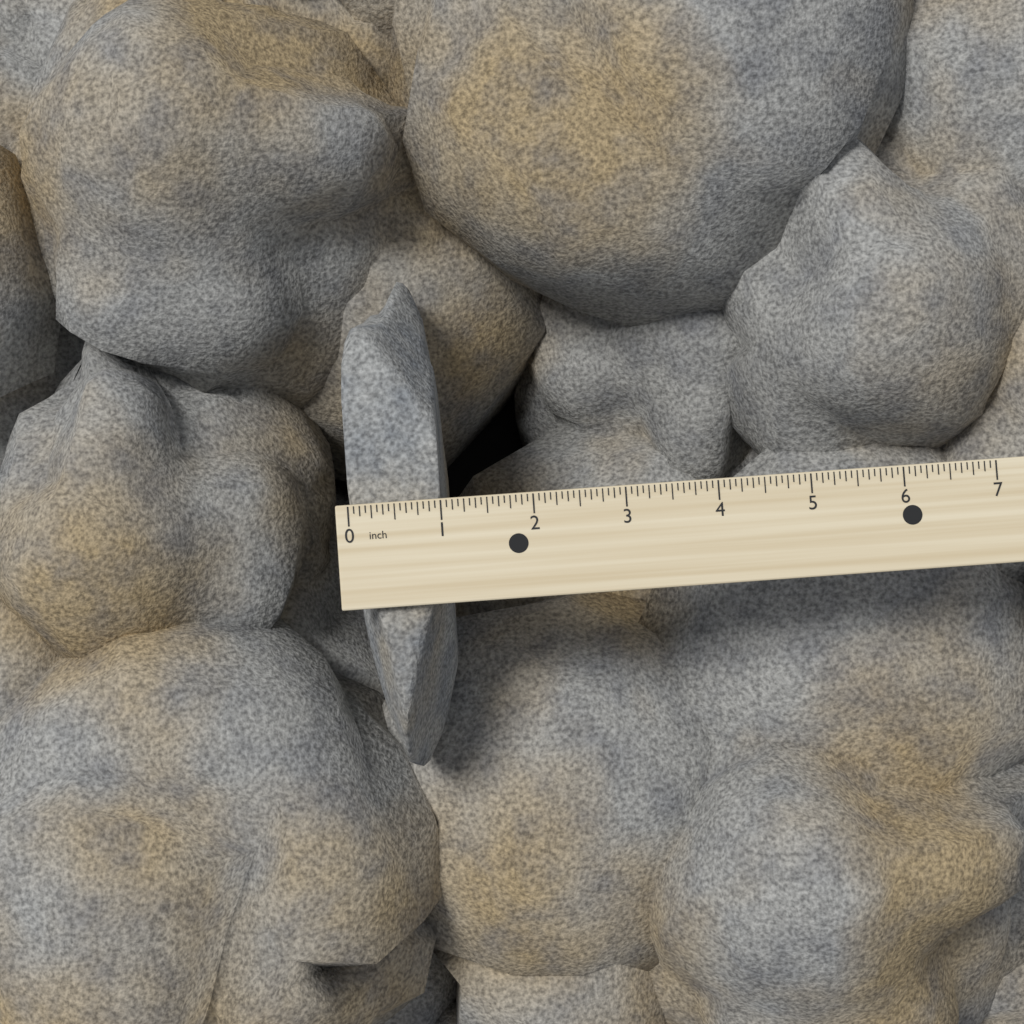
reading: 1.0000 inch
